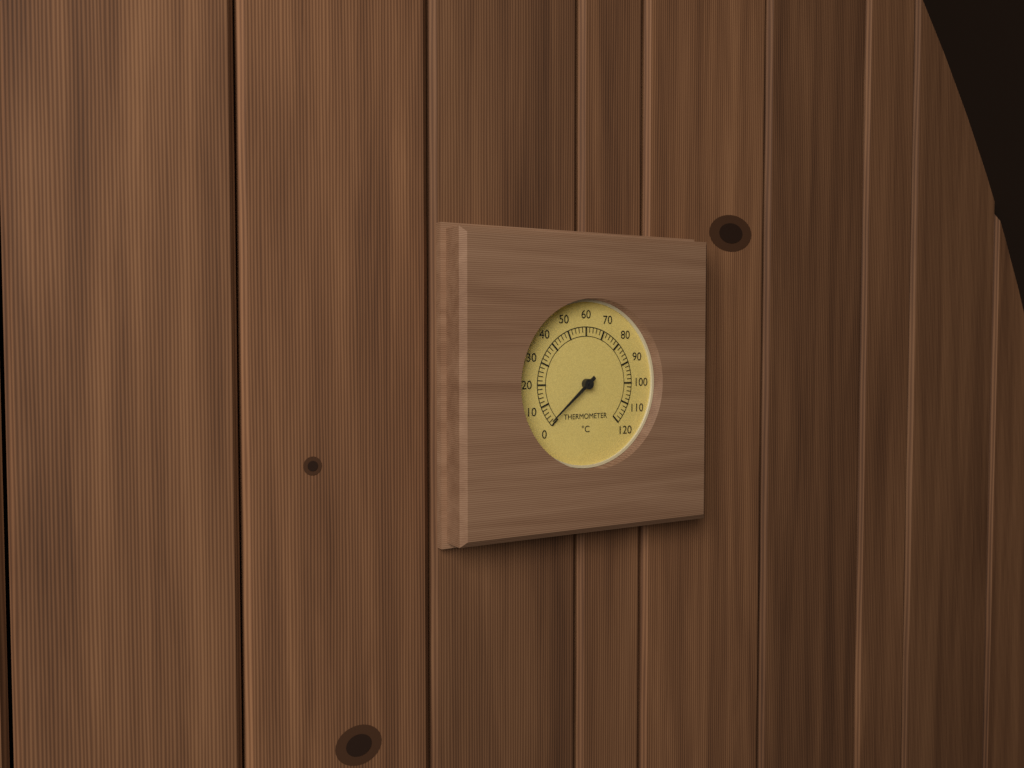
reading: 2 °C
